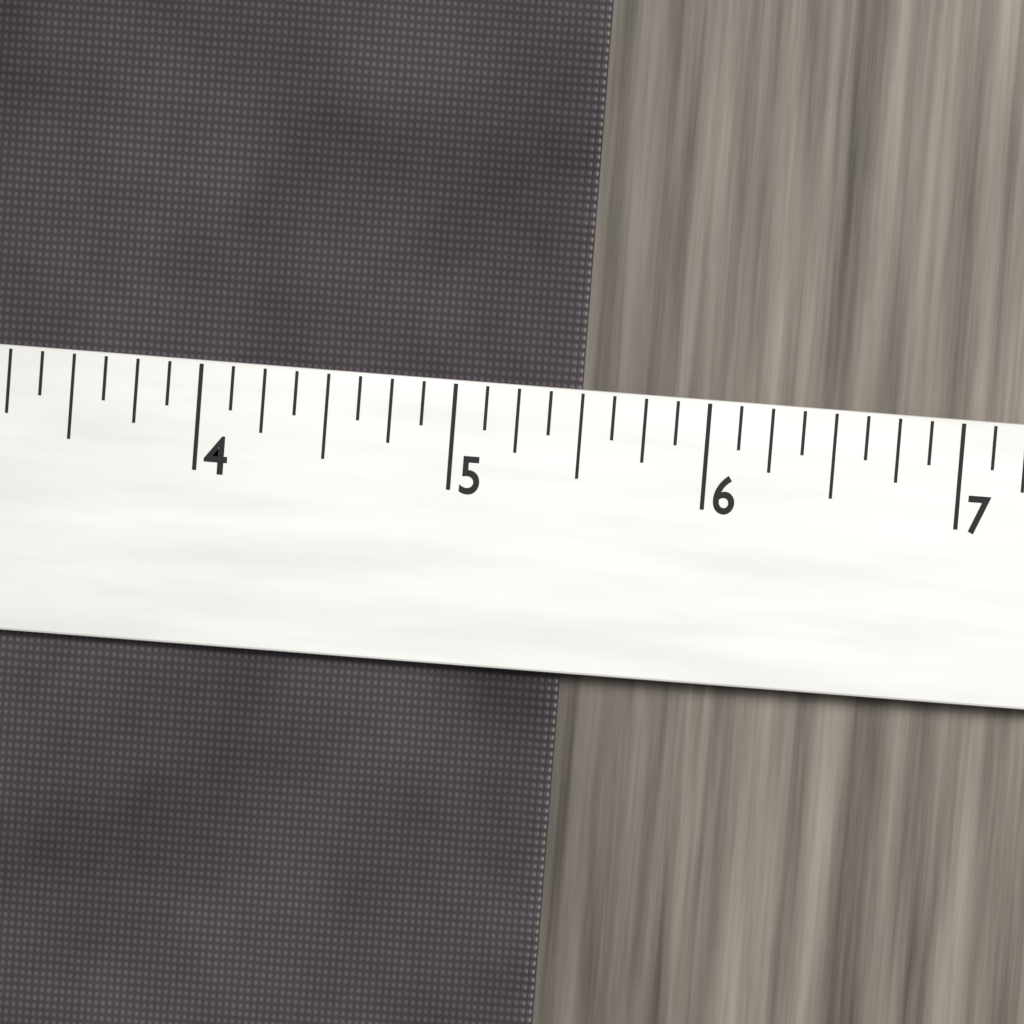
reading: 5.500 (no unit)
